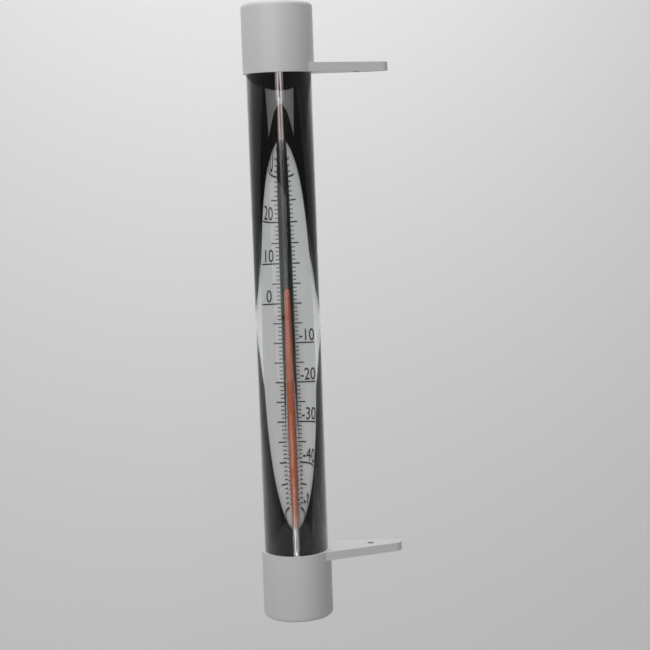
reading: 2 °C
